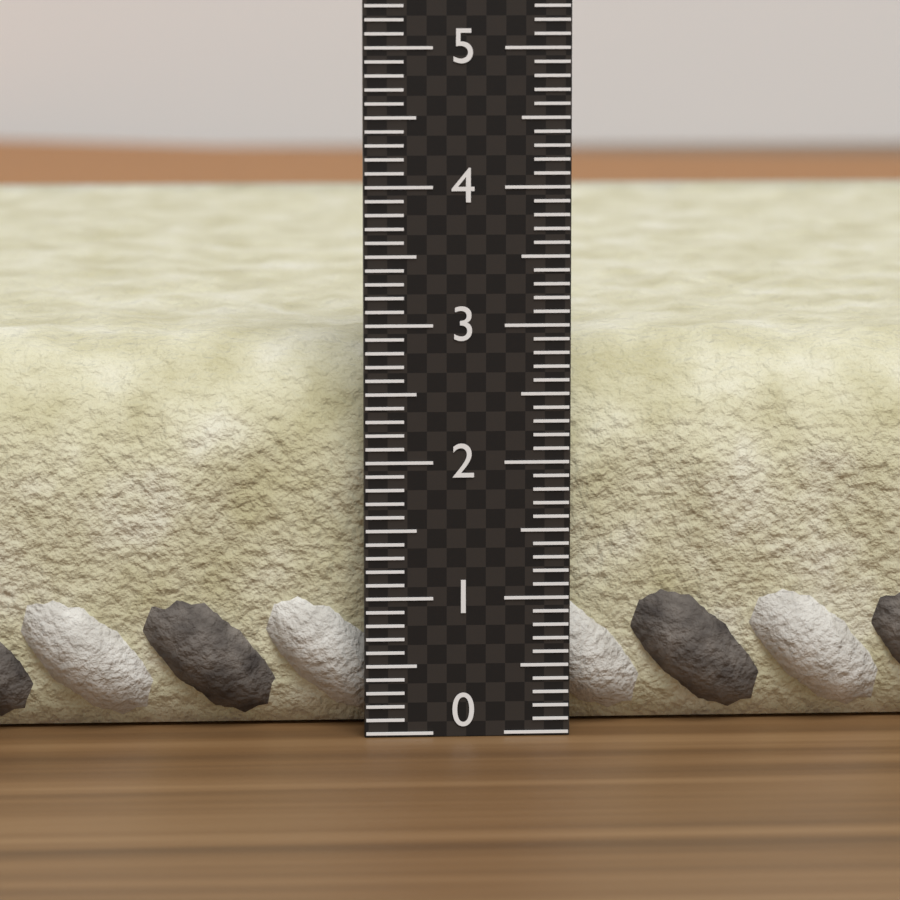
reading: 2.9 (no unit)
